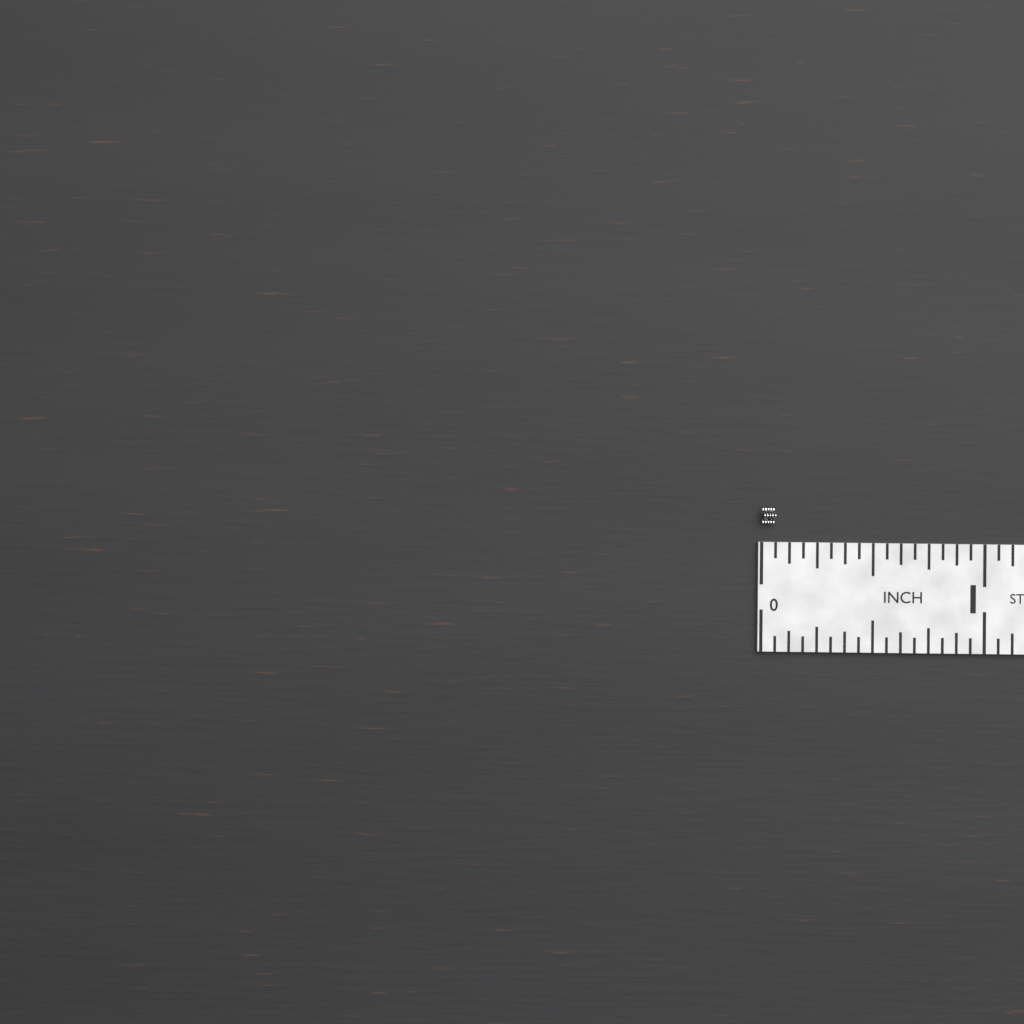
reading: 0.0625 in
